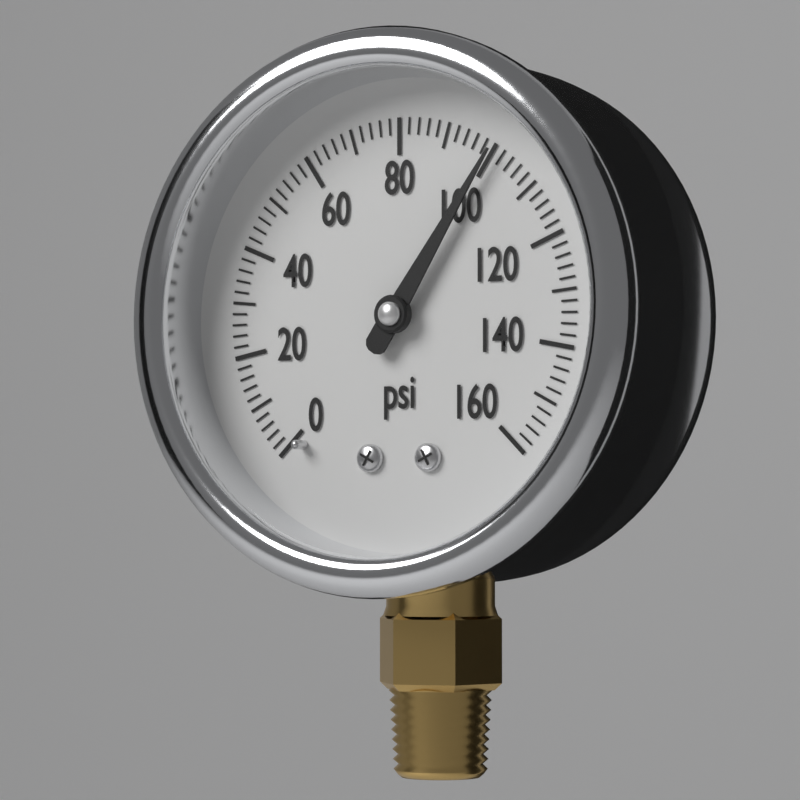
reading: 100 psi
